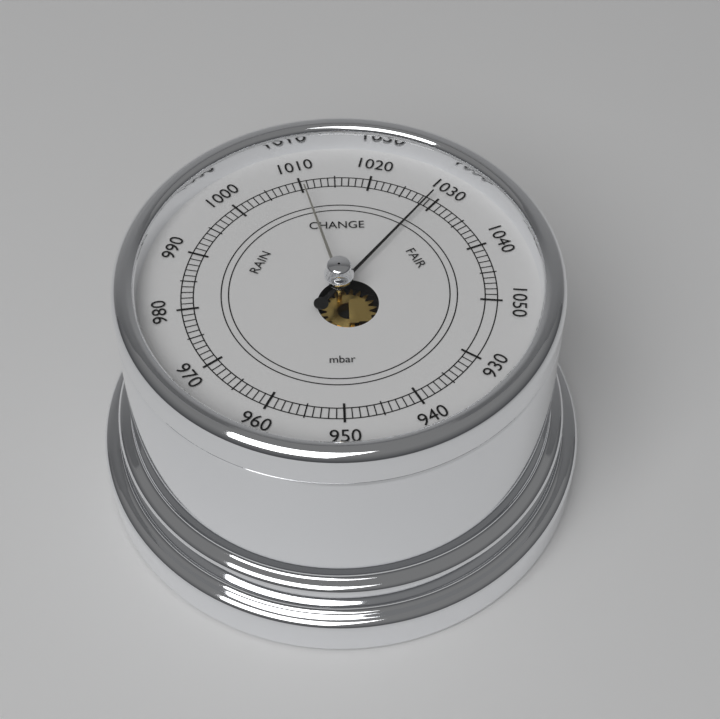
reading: 1029 mbar
